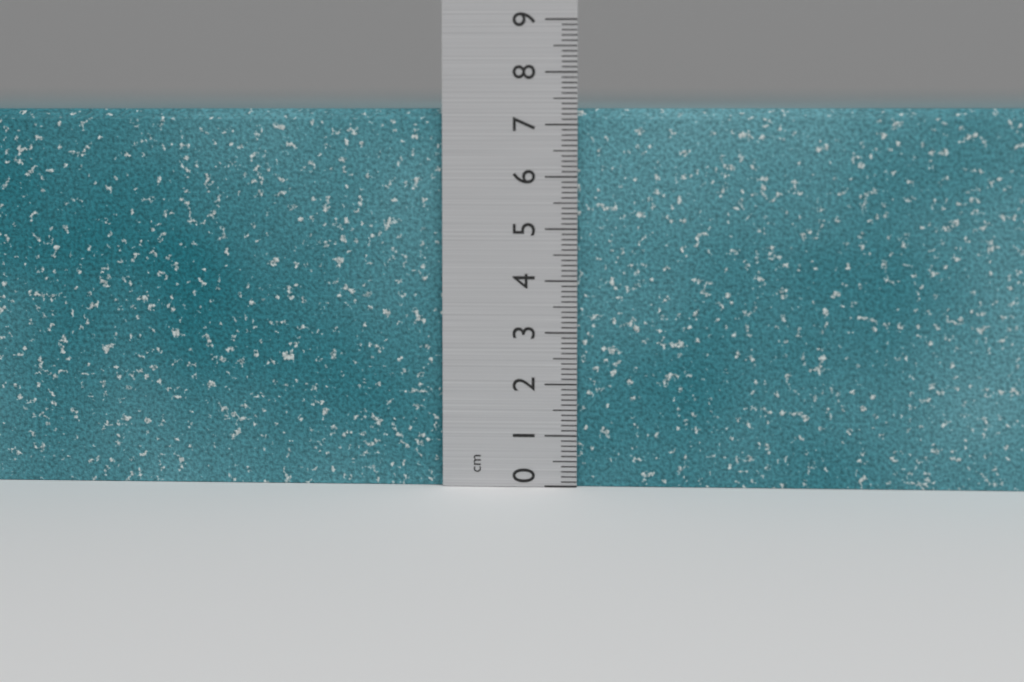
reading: 7.3 cm
